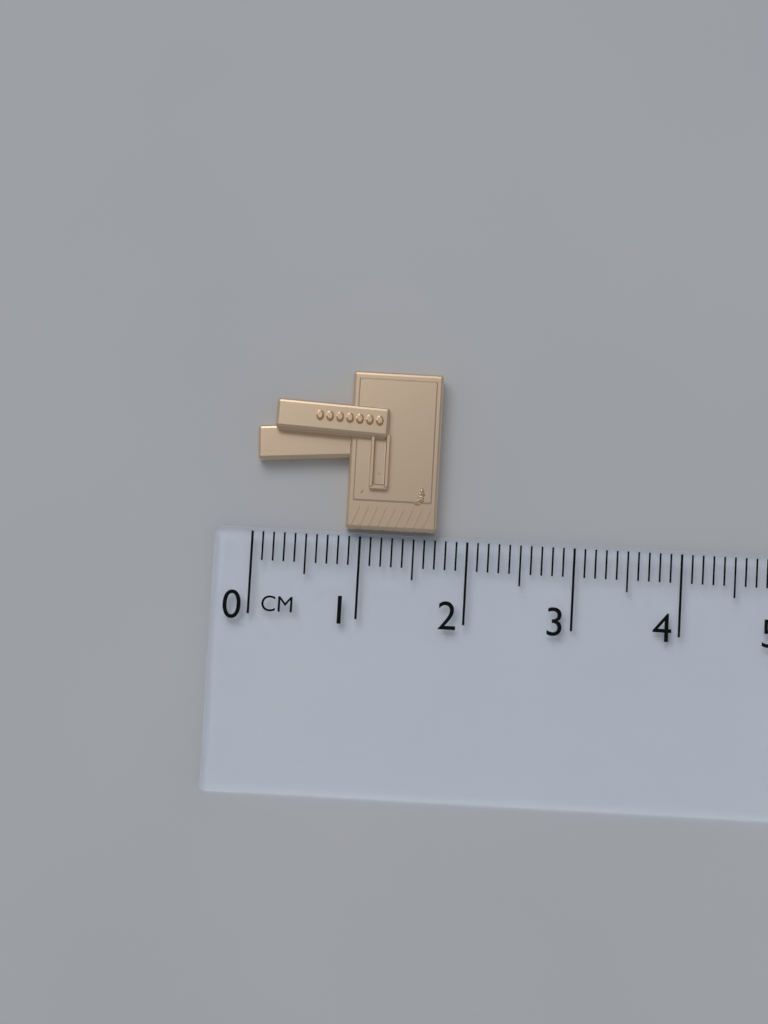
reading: 1.7 cm
